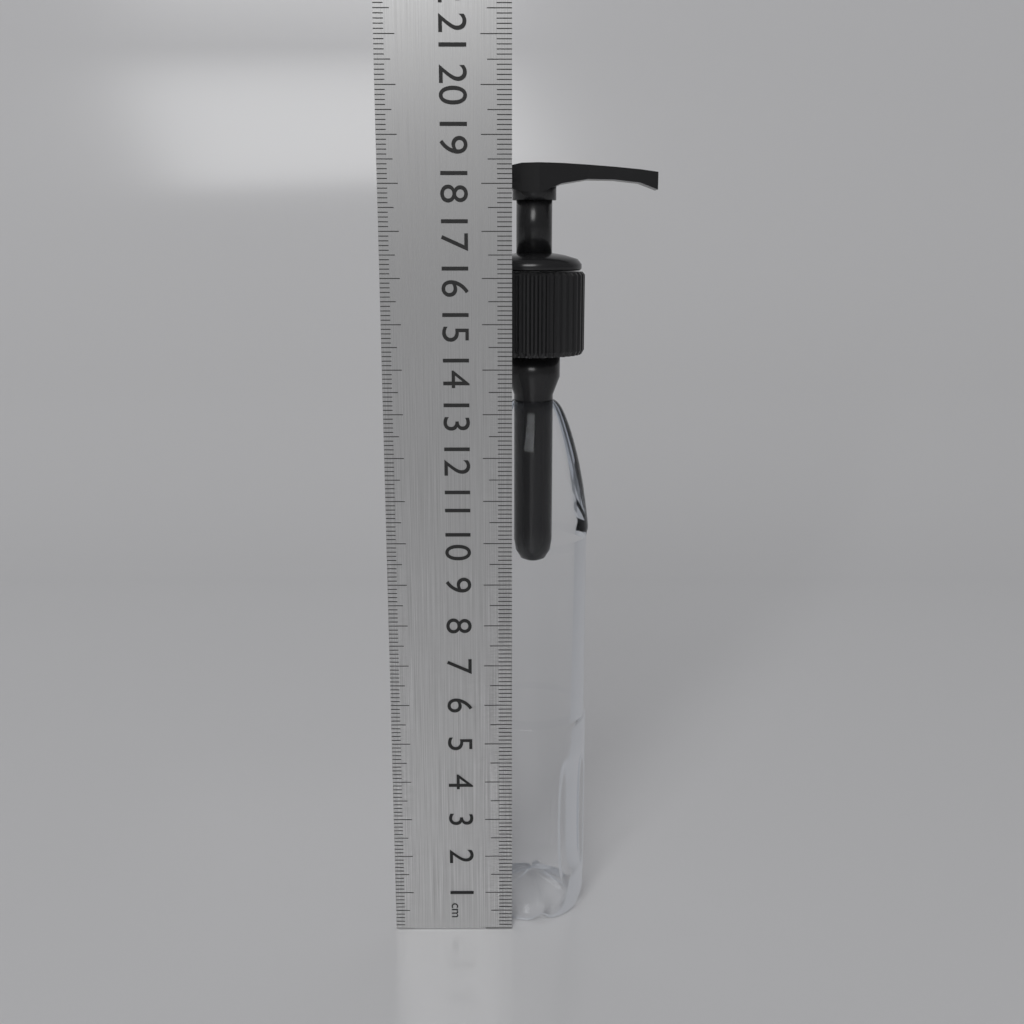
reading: 18.5 cm
